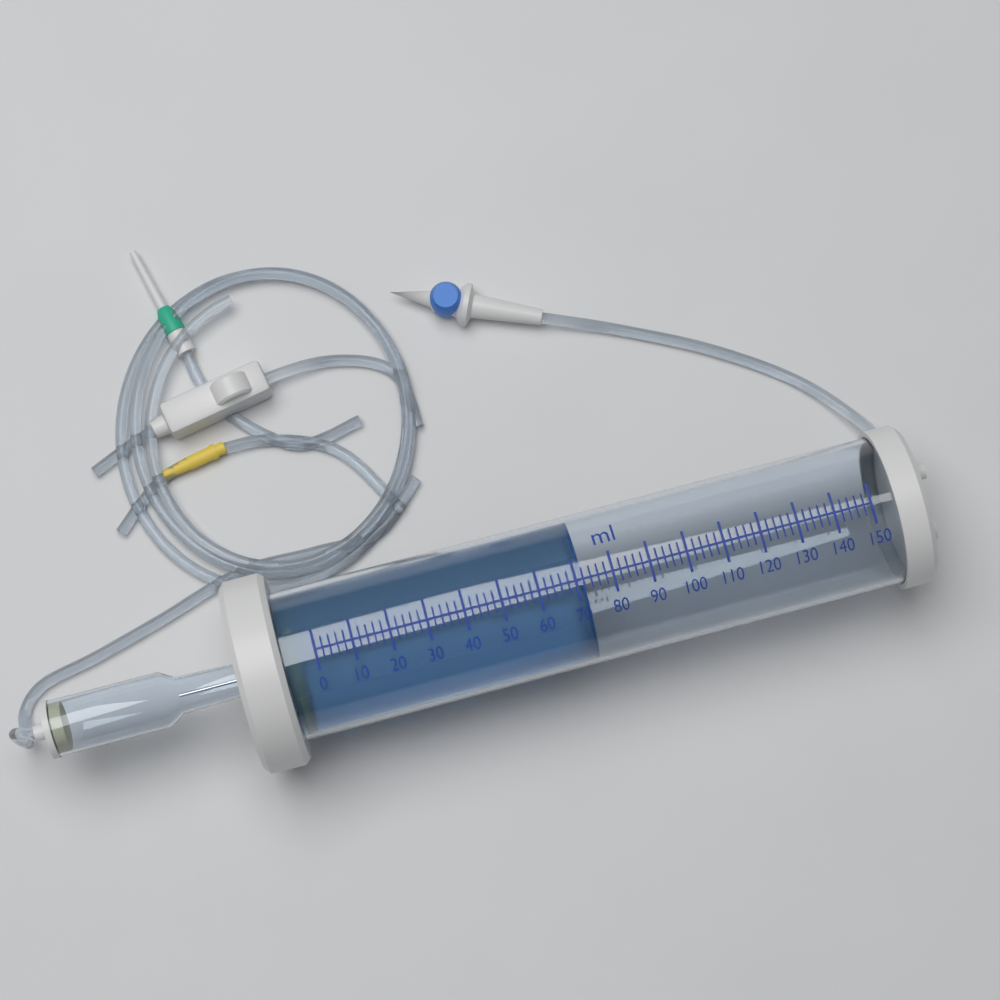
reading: 72 ml
